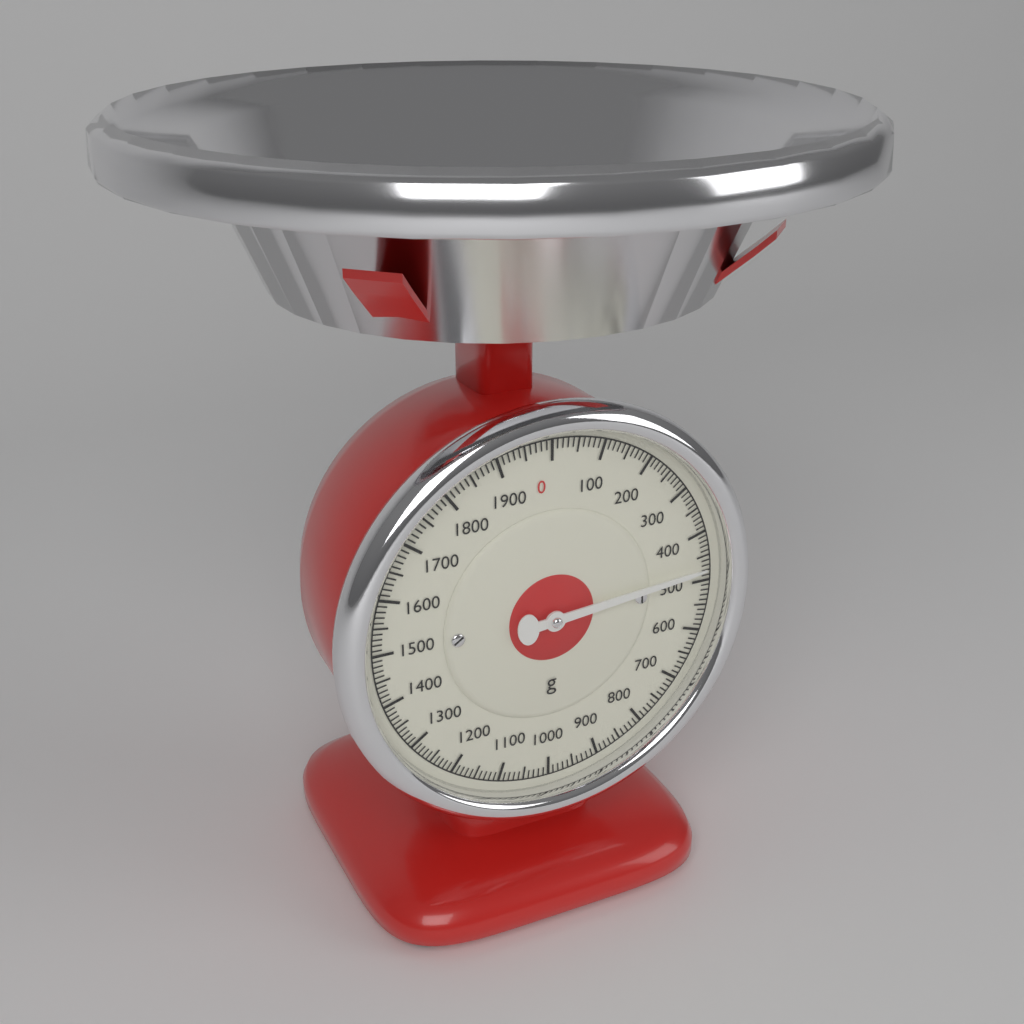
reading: 470 g
